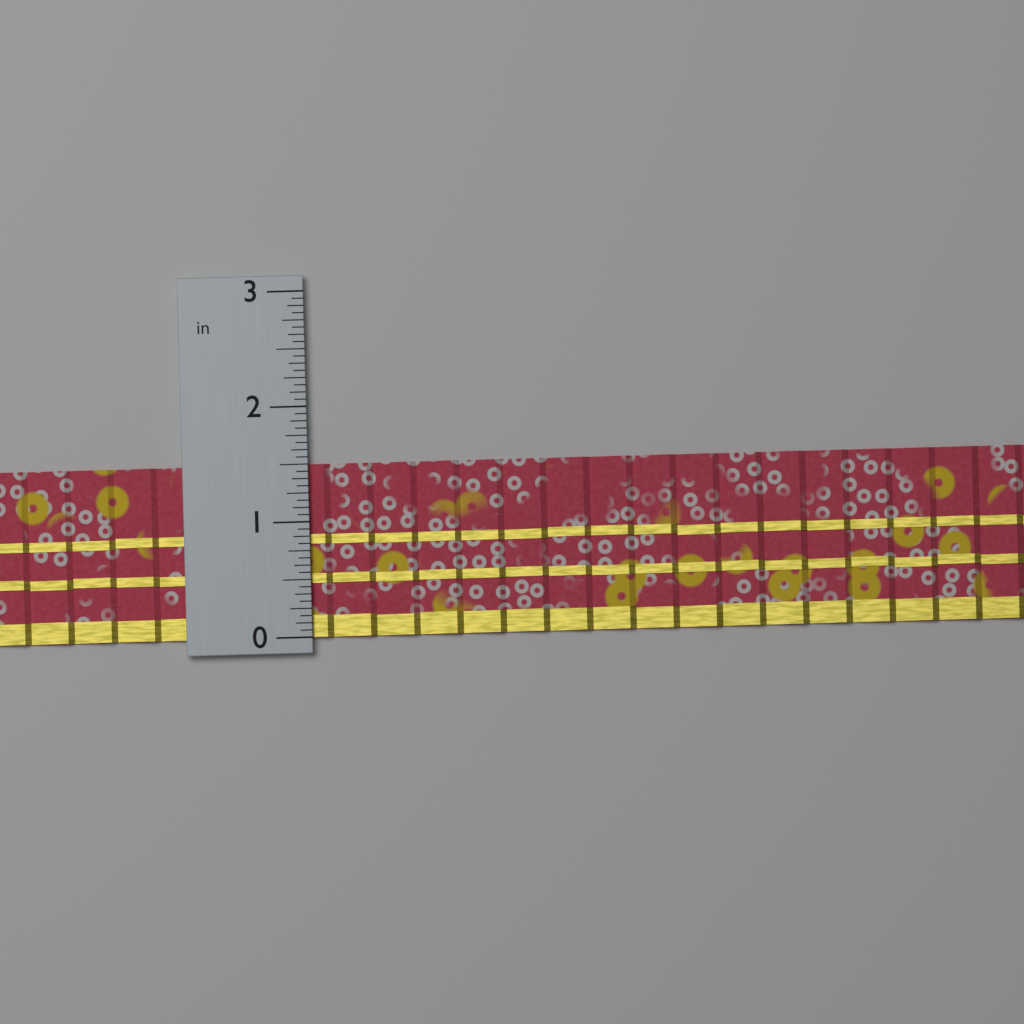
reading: 1.5000 in
